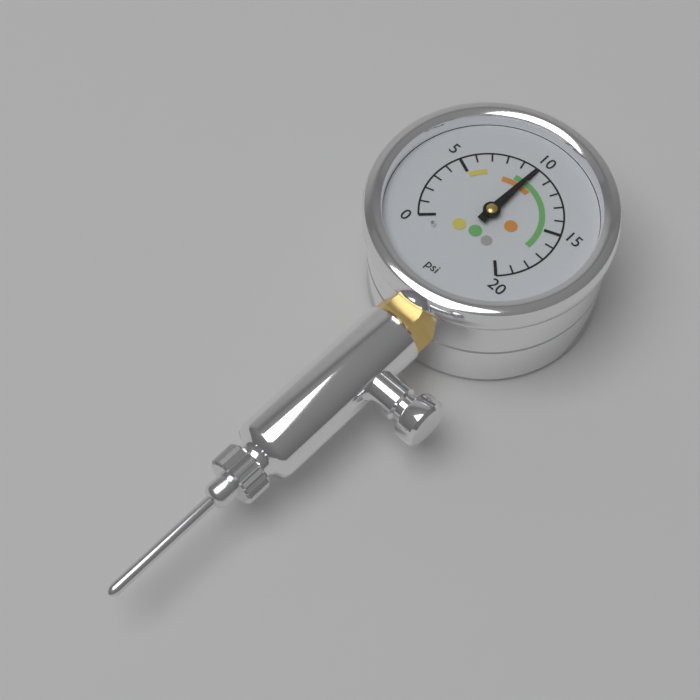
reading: 10 psi
